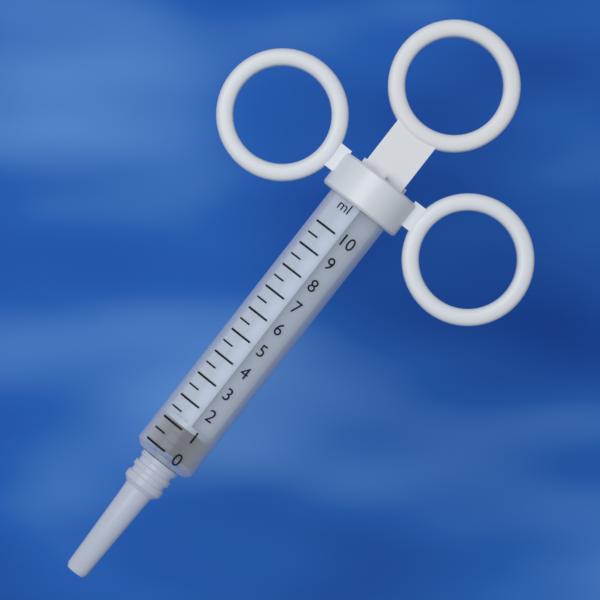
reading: 0.0 ml
